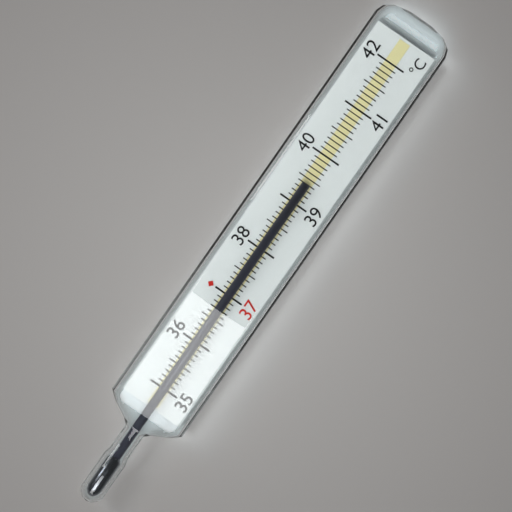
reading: 39.4 °C
